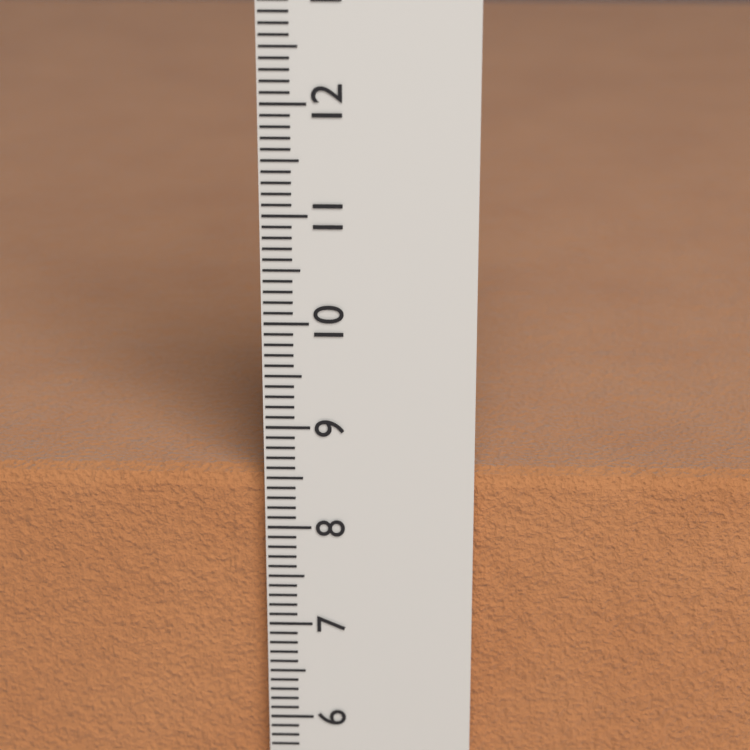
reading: 8.5 cm
